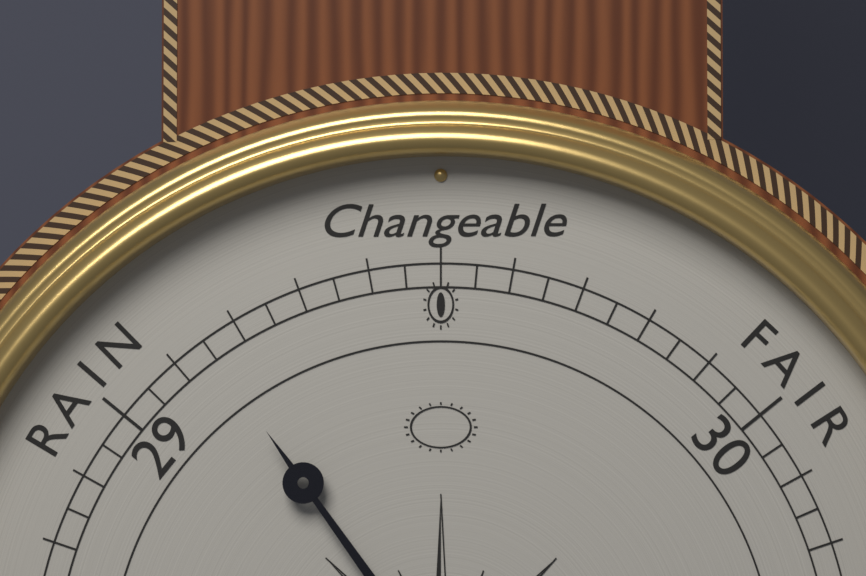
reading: 29.15 (no unit)
